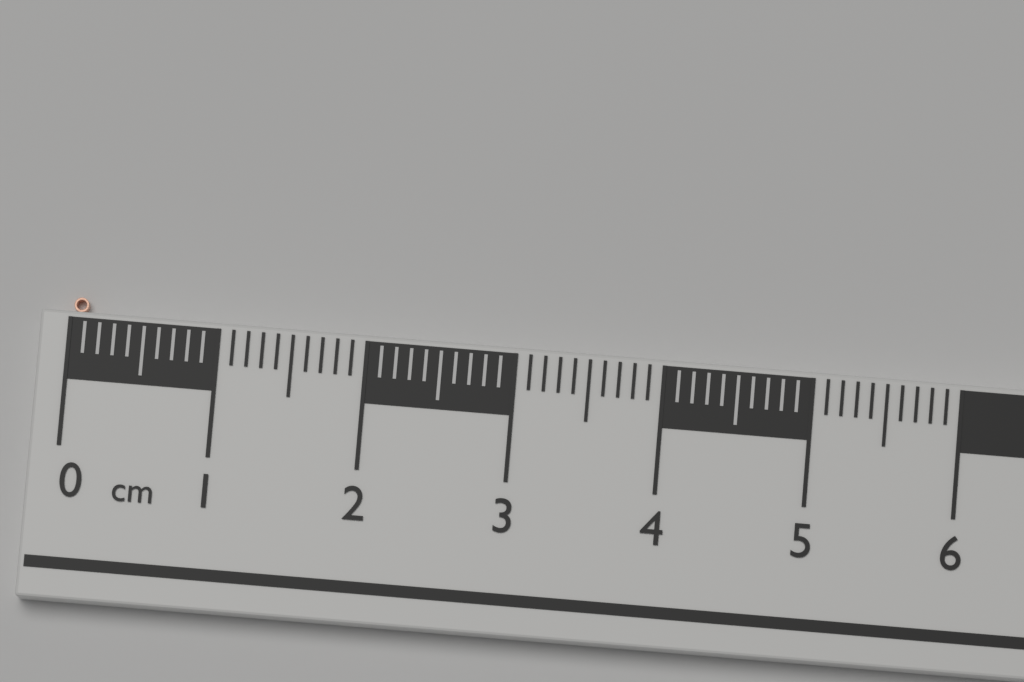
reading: 0.1 cm
